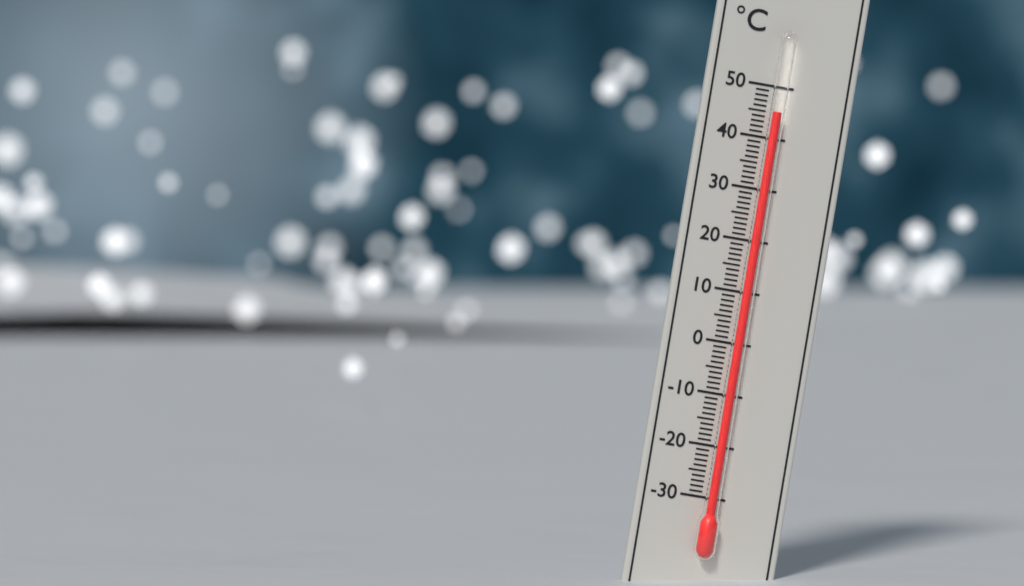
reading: 45 °C
